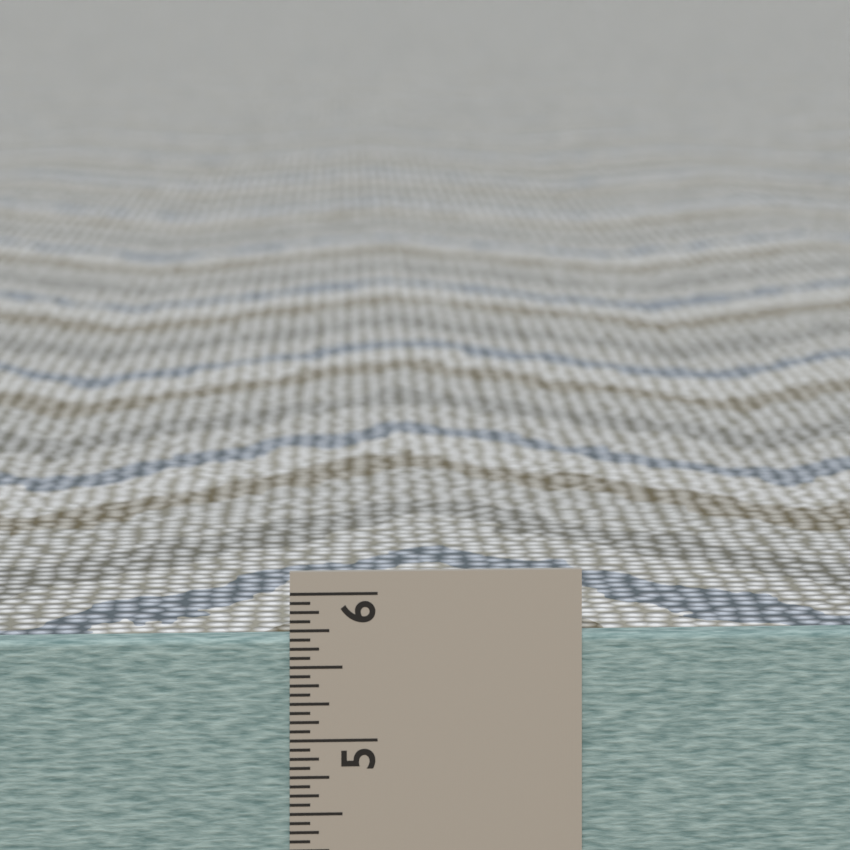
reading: 5.6875 in
